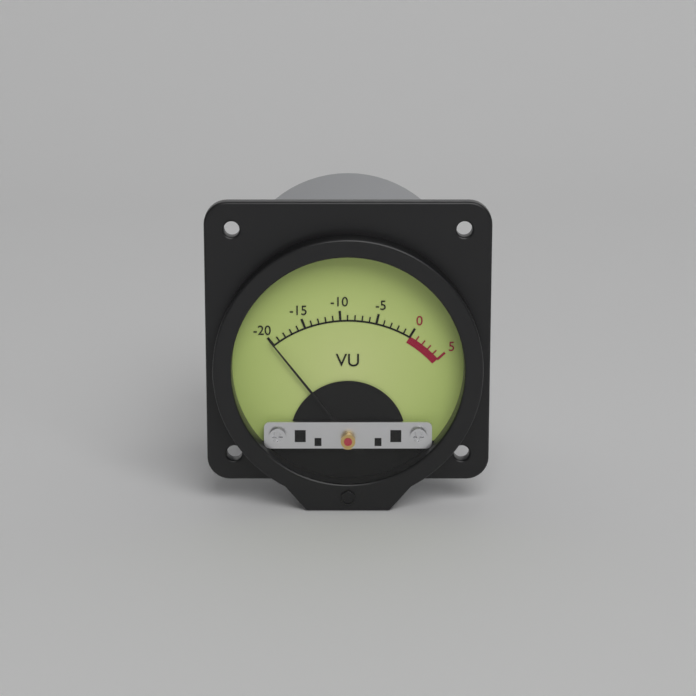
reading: -20 VU
